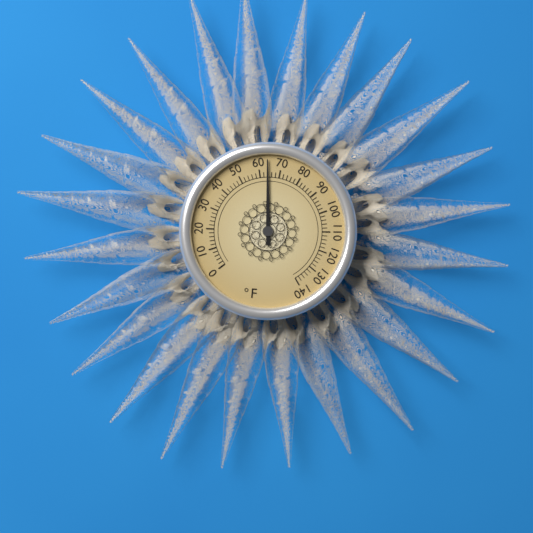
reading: 64 °F
